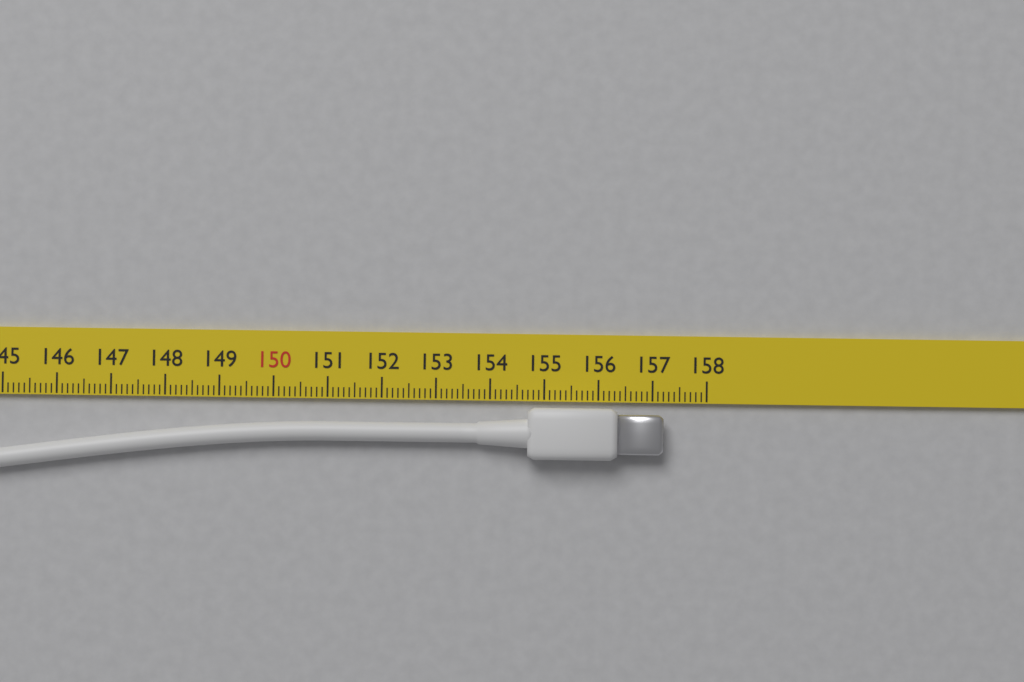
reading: 157.2 cm
